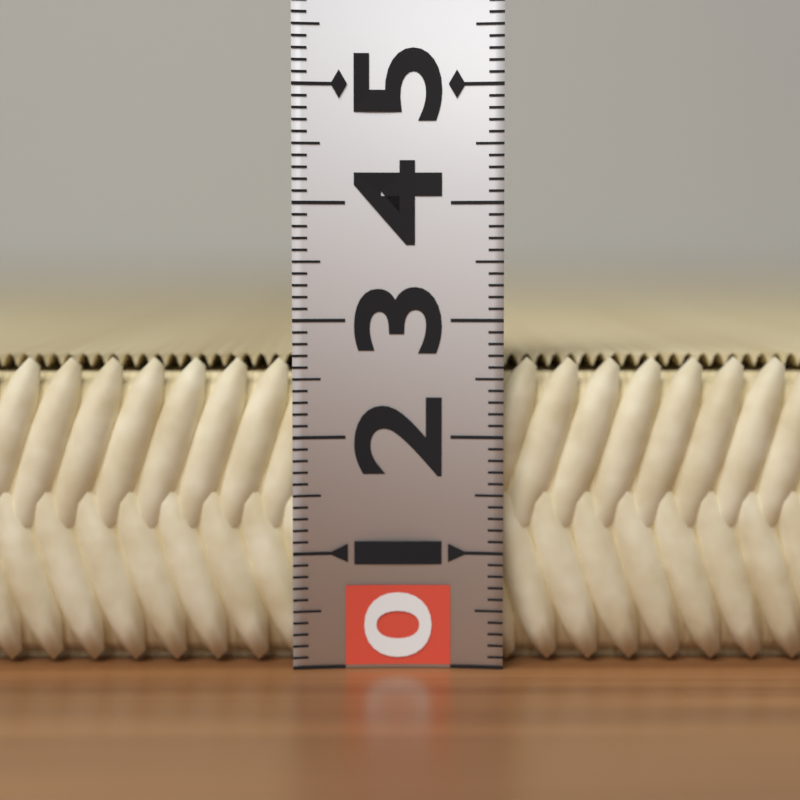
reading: 2.7 (no unit)
